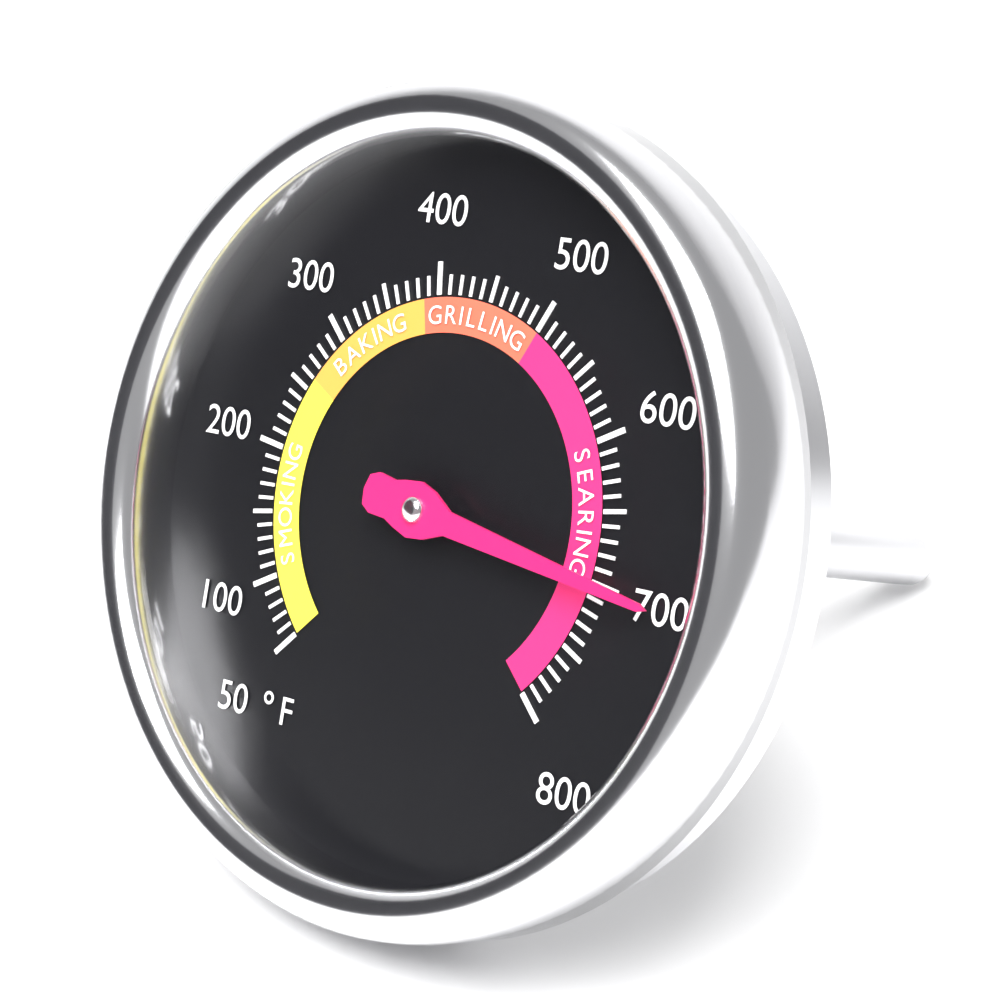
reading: 700 °F
